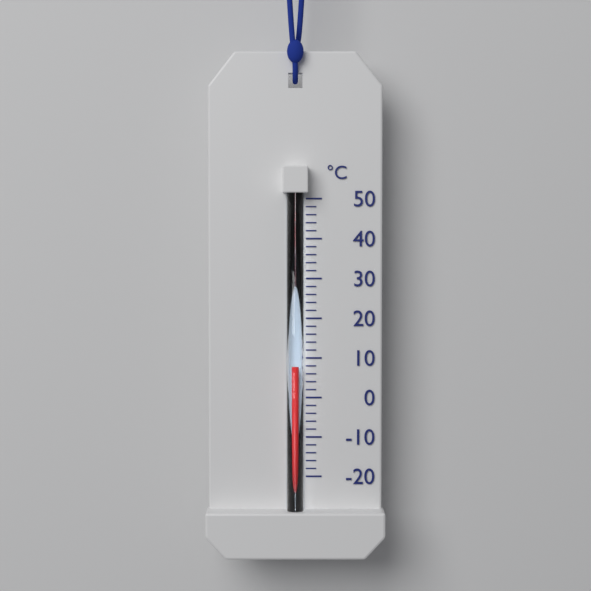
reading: 8 °C
